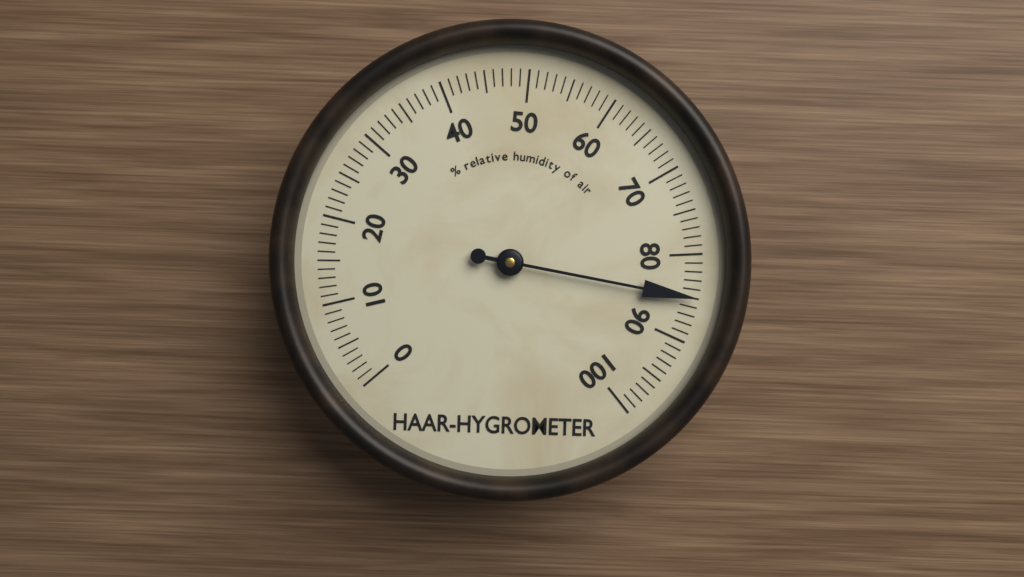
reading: 85 %
